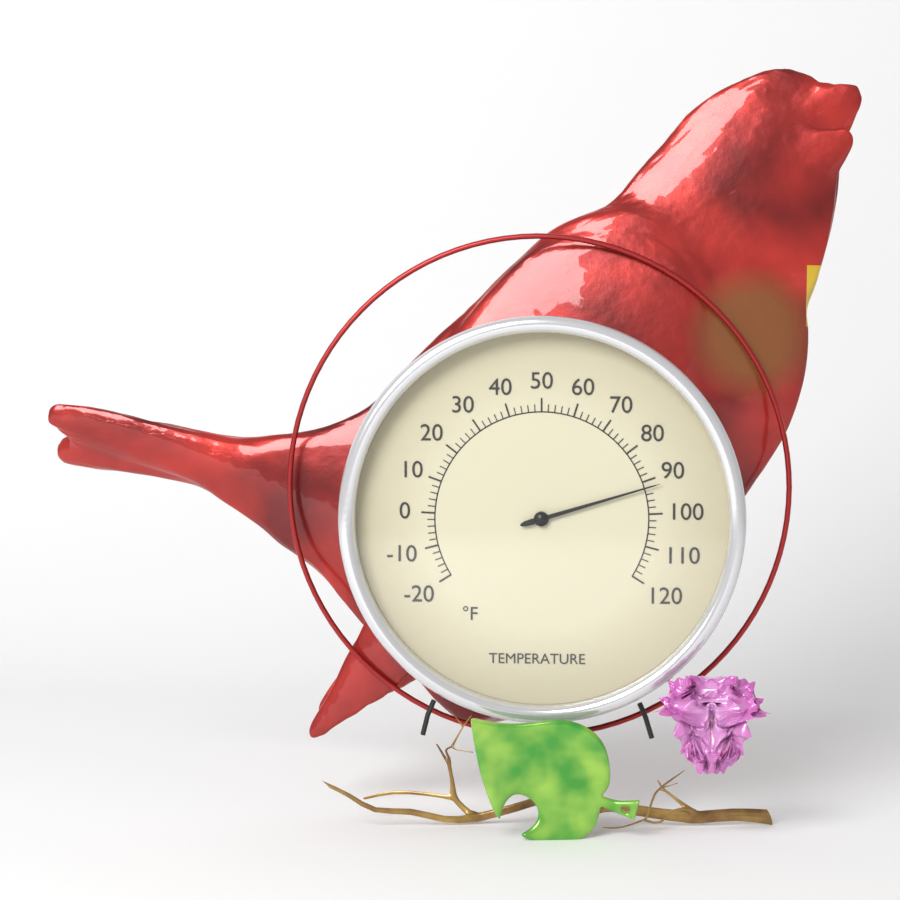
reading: 92 °F
